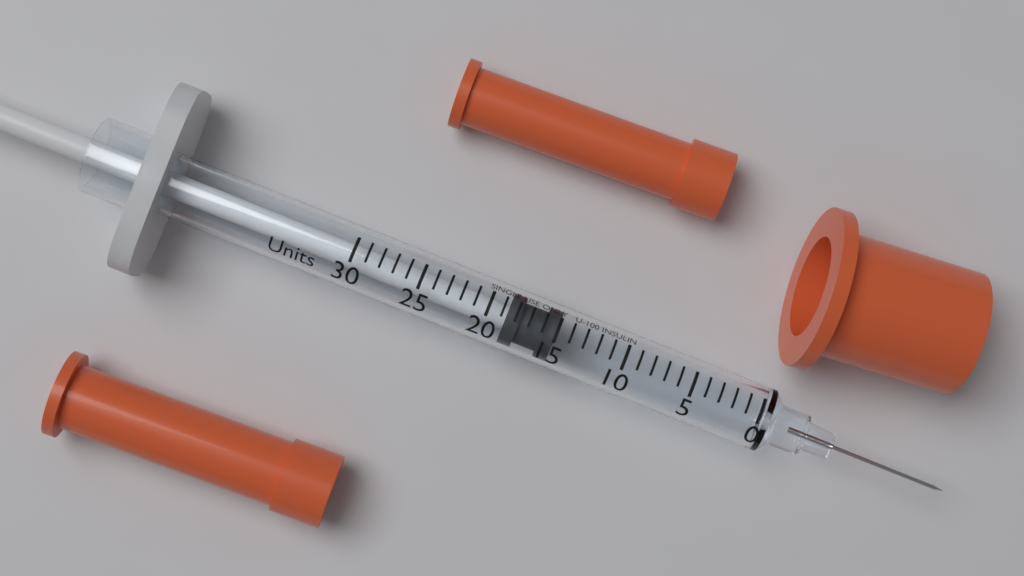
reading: 15 Units
